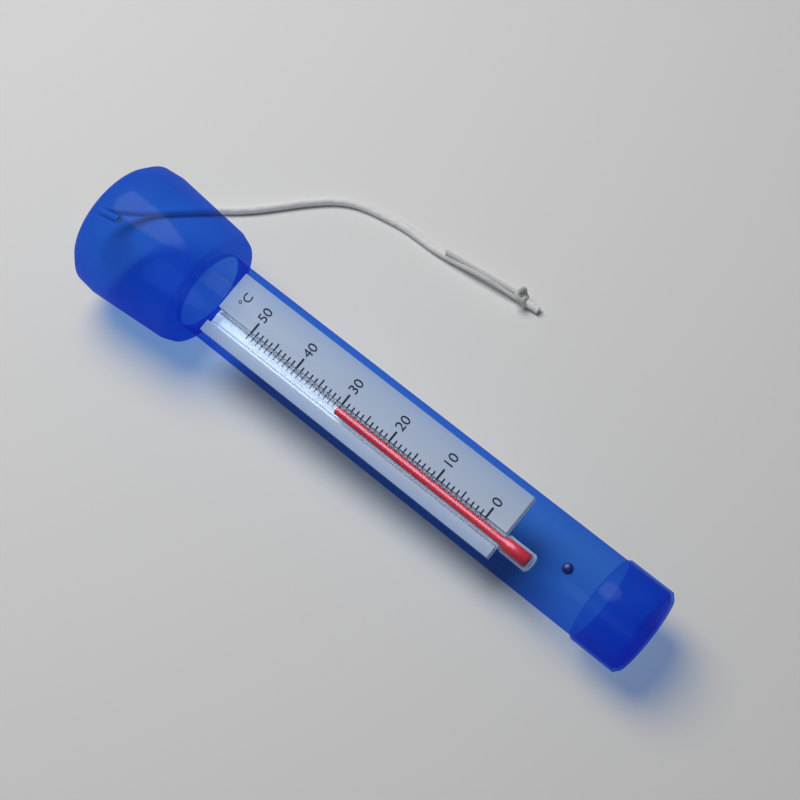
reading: 30 °C
